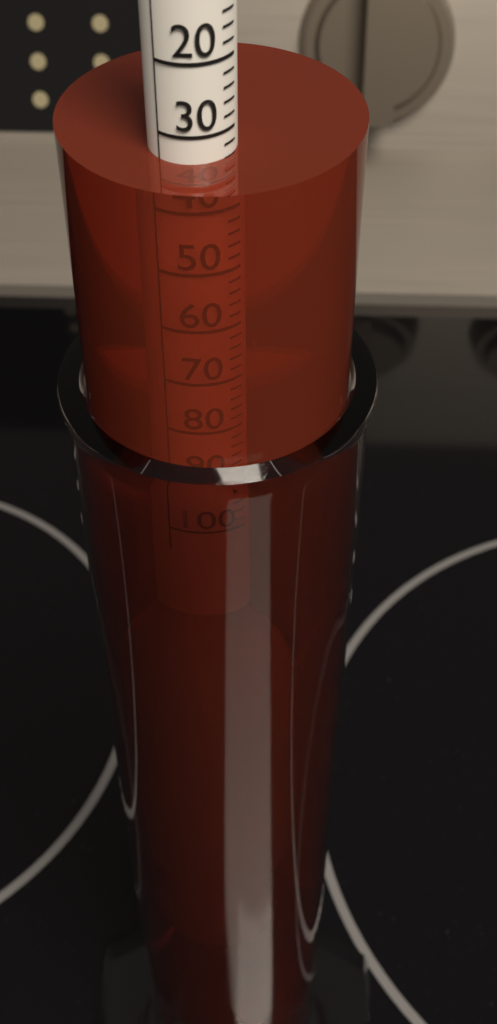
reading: 34 (no unit)
